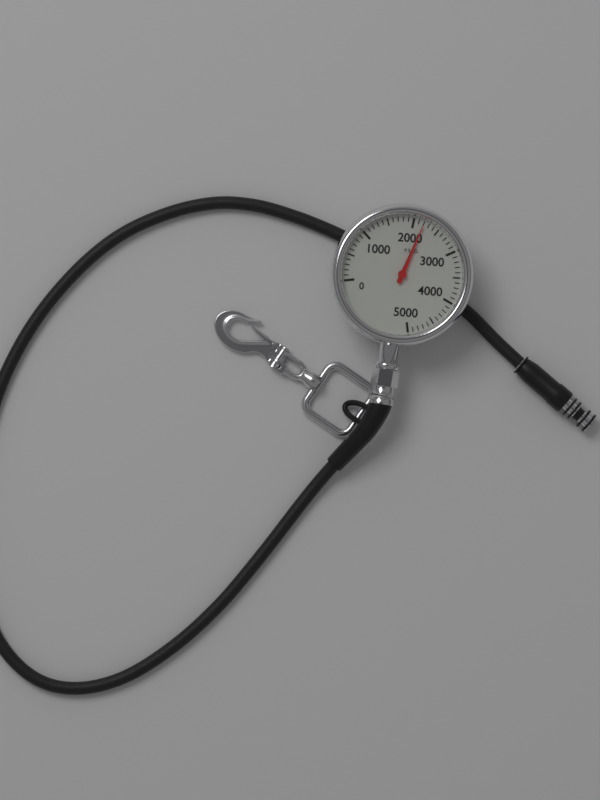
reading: 2200 psi
